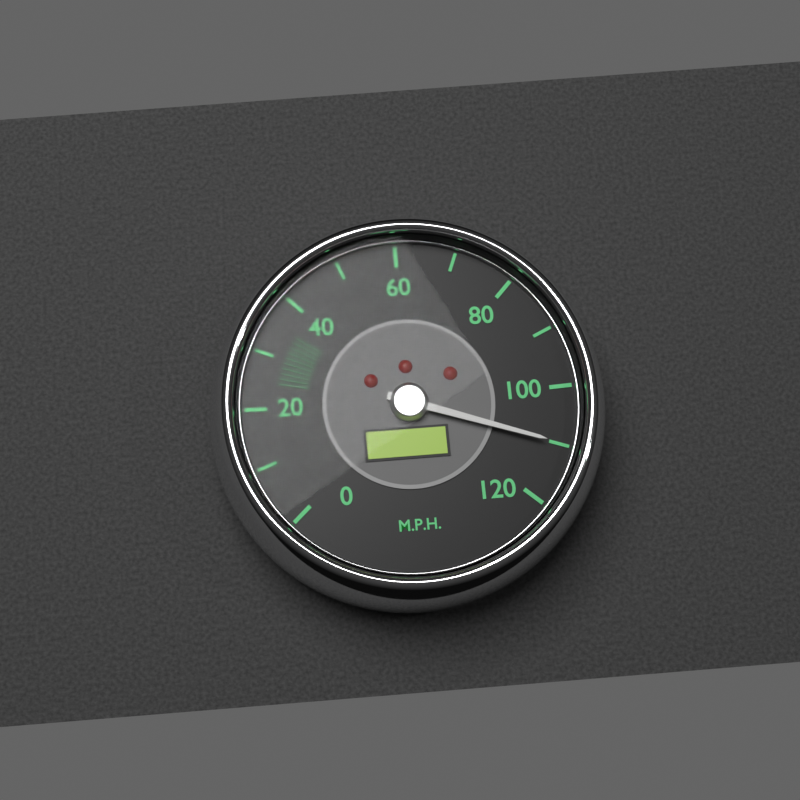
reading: 110 mph
